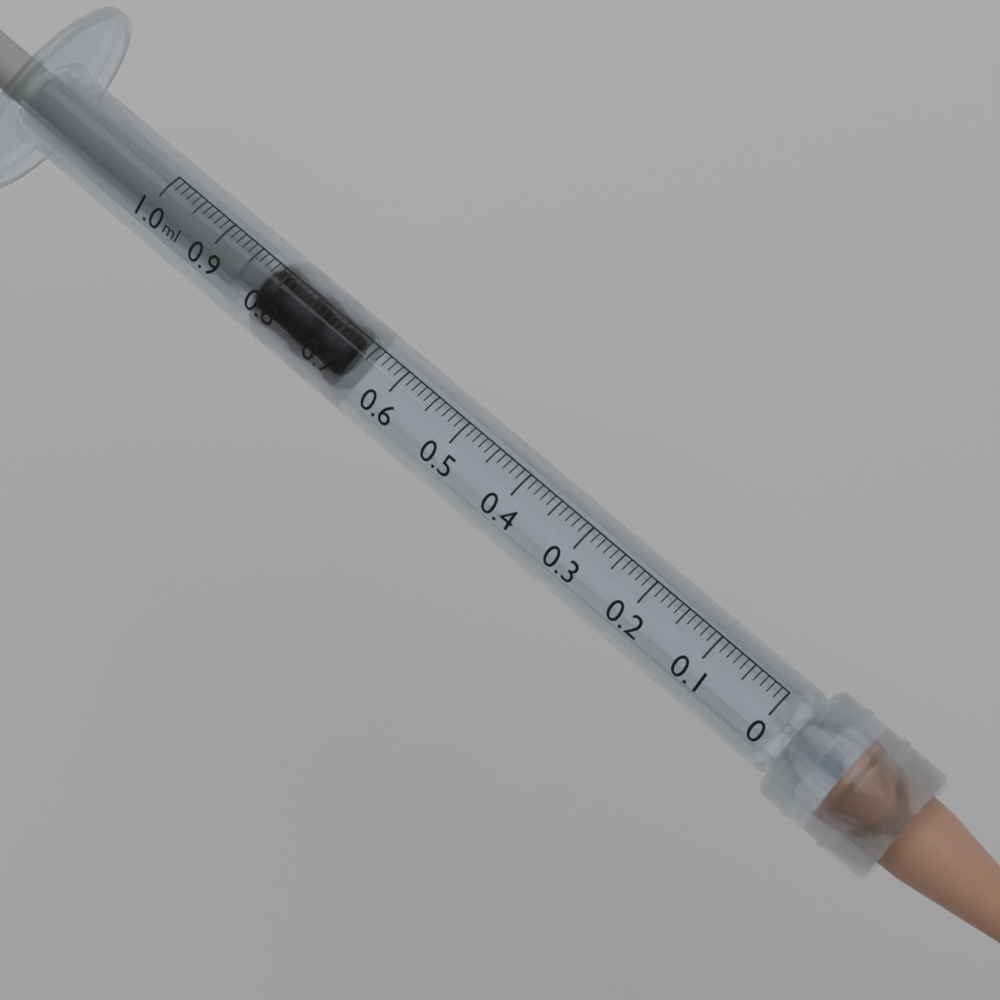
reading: 0.67 ml
